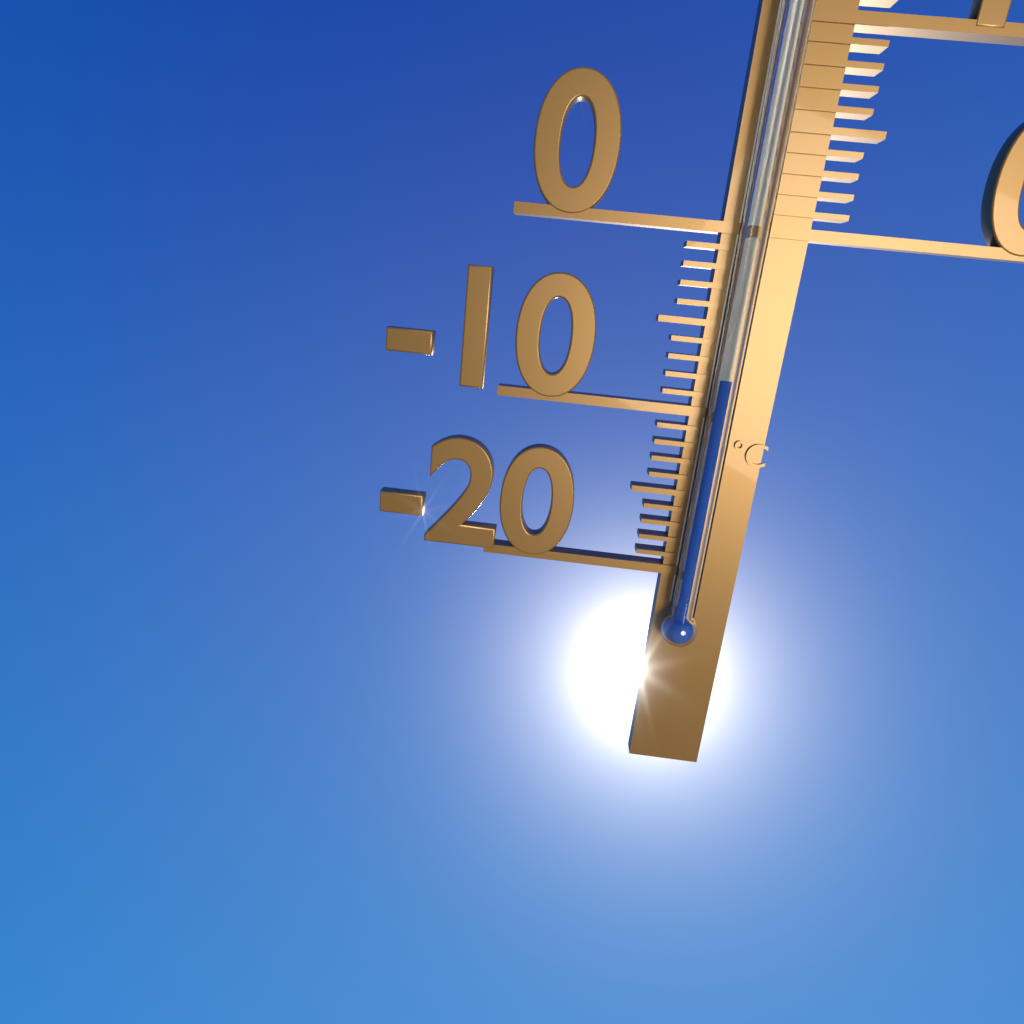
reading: -8 °C
